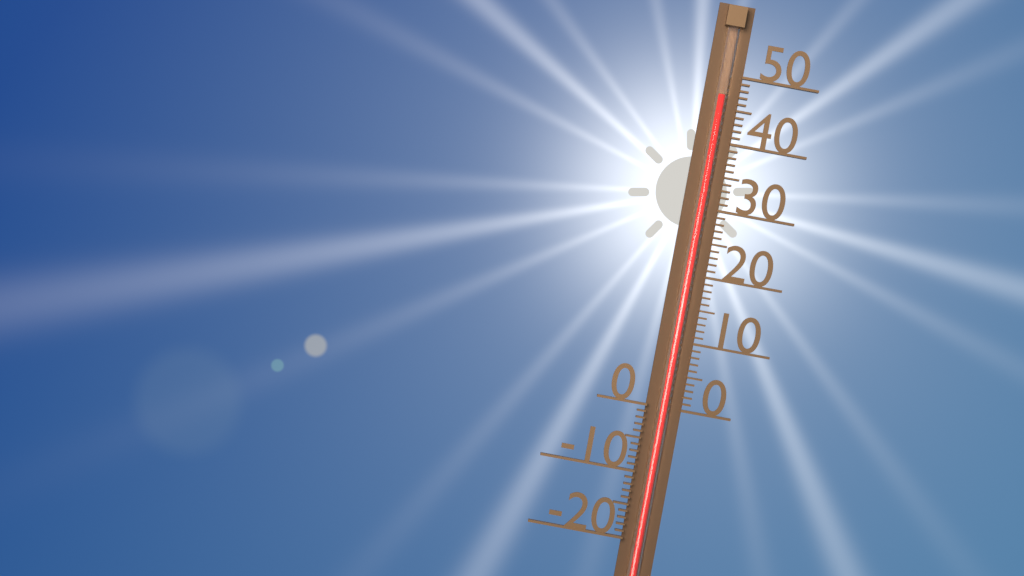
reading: 47 (no unit)
